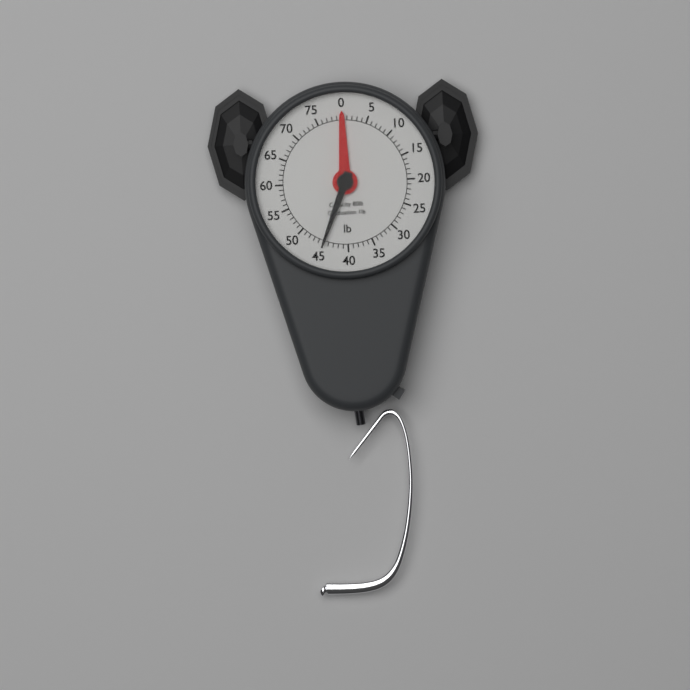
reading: 45 lb
